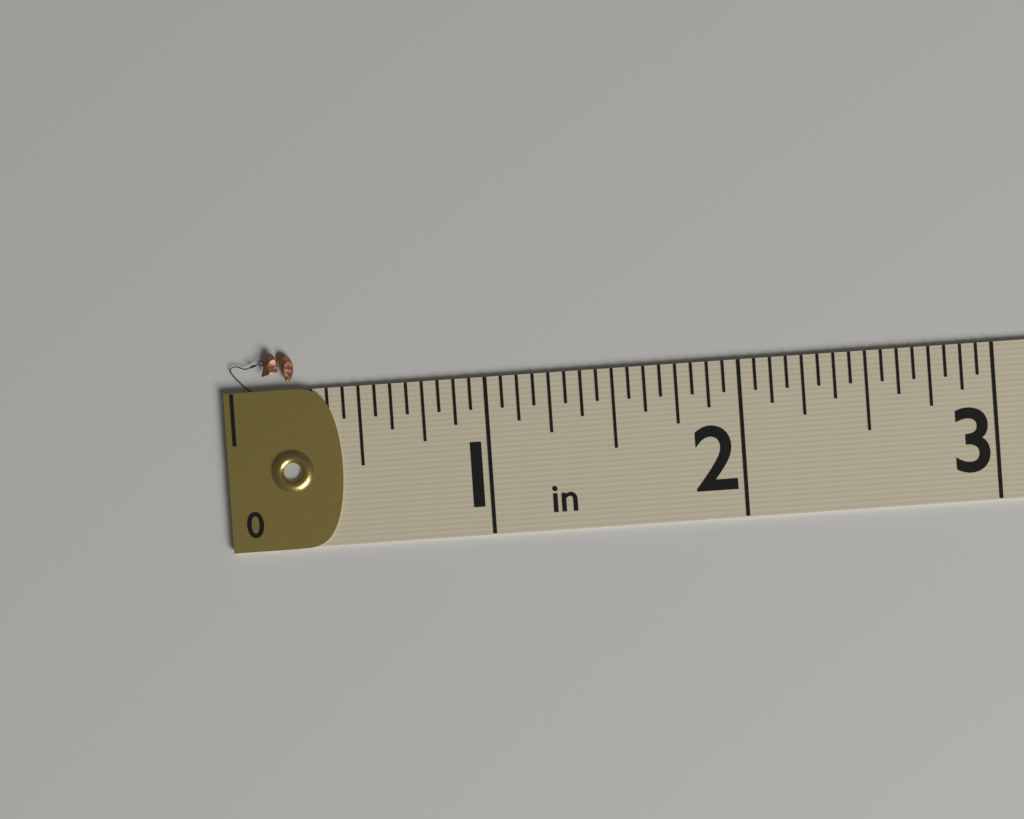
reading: 0.2500 in
